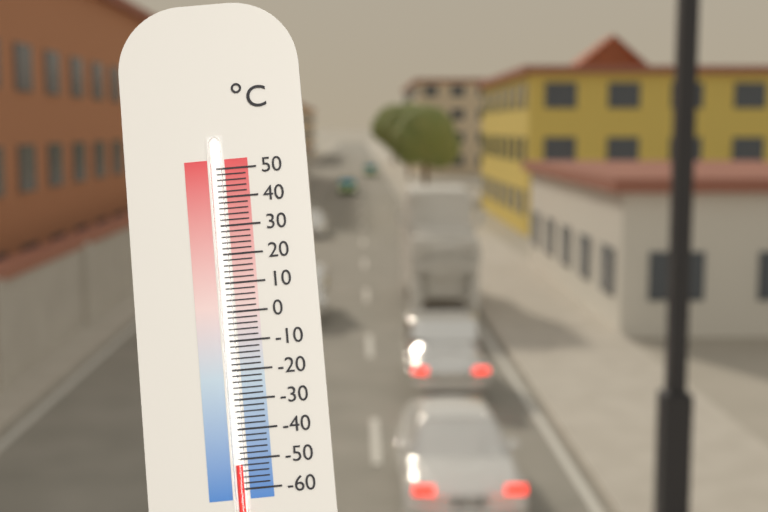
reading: -52 °C
